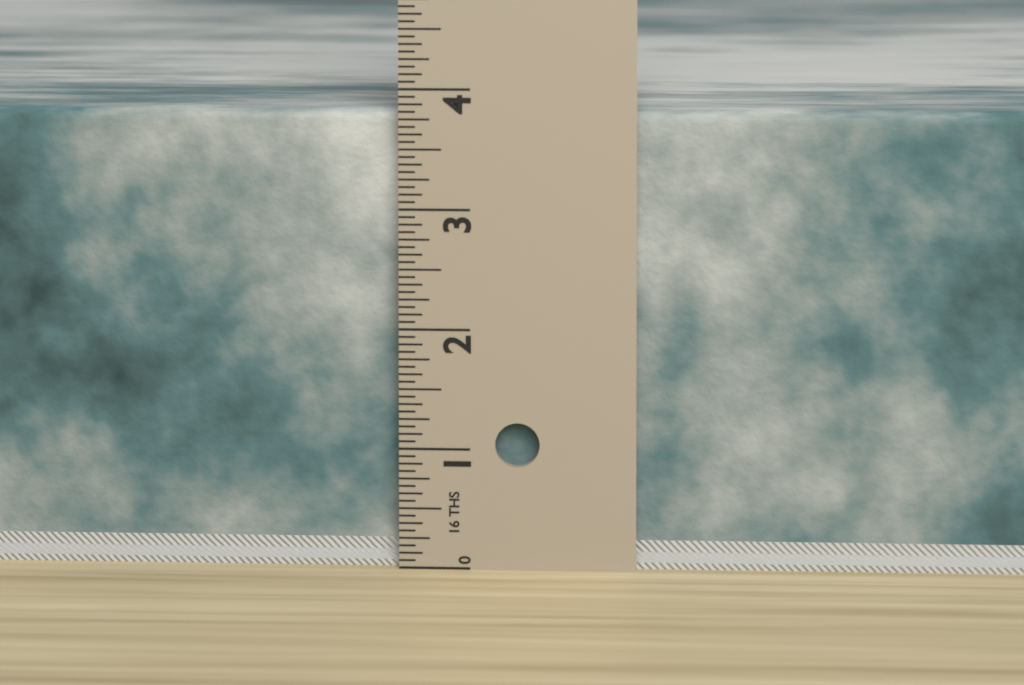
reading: 3.8125 in
